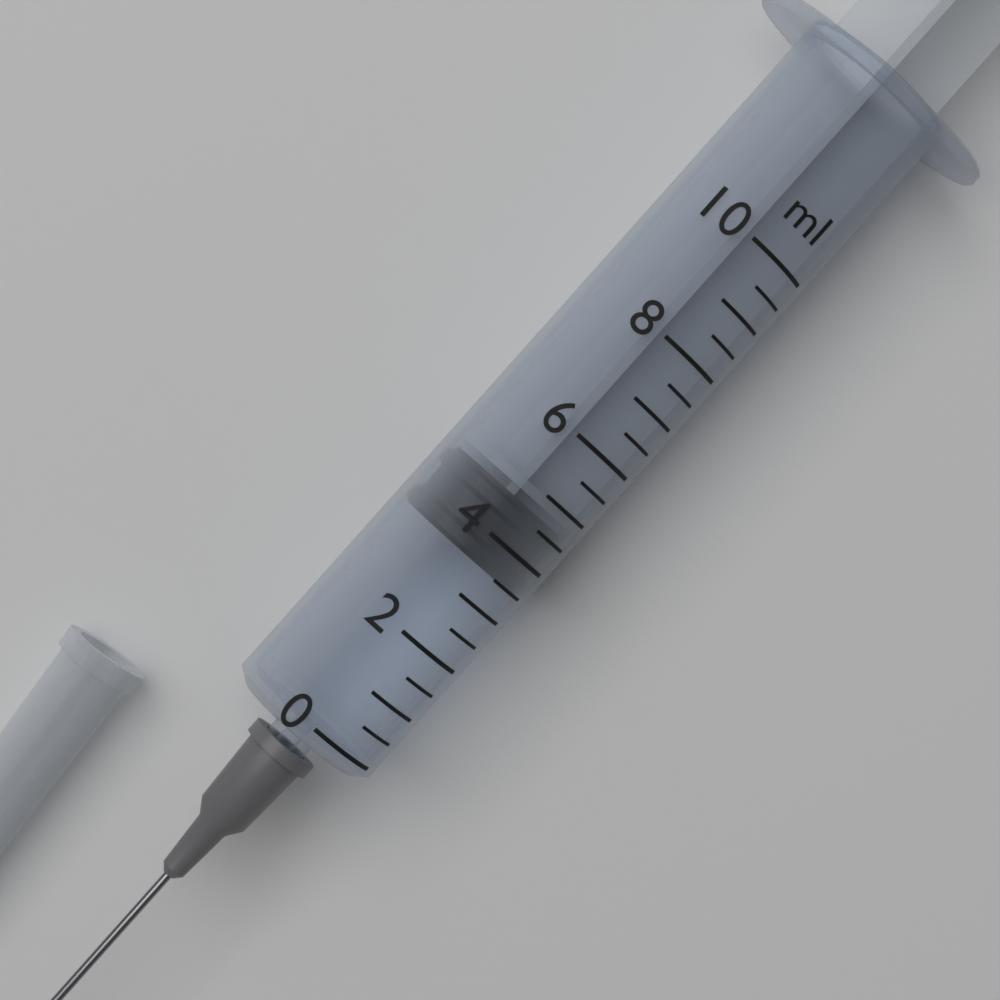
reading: 3.5 ml
